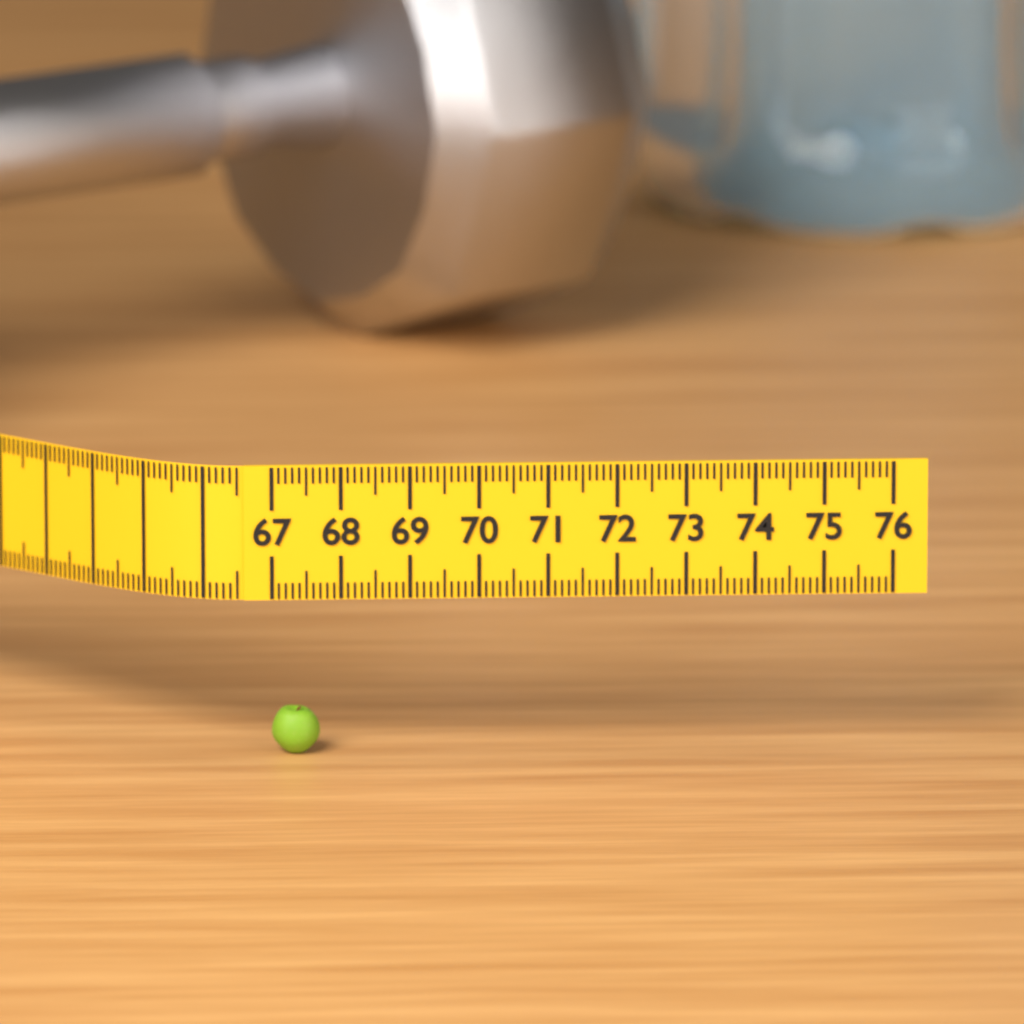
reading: 67.7 (no unit)
